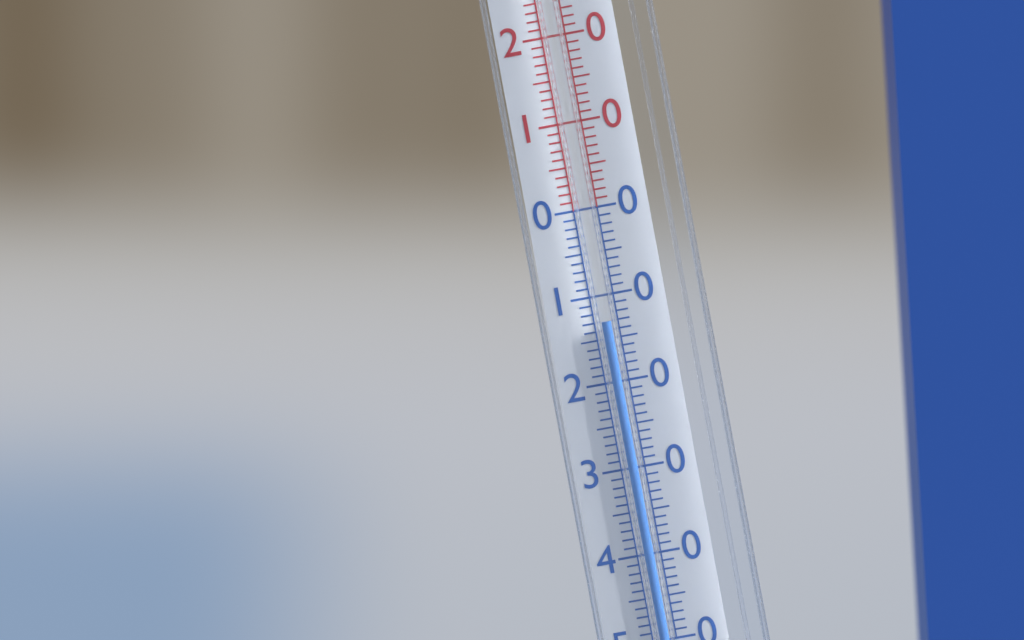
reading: -13 °C
